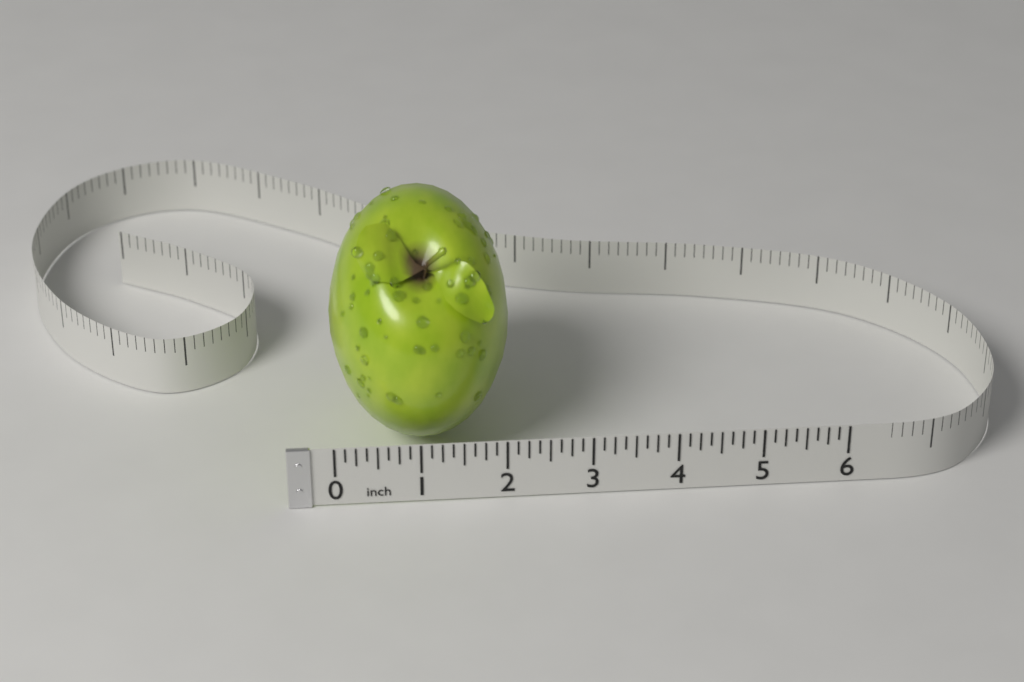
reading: 2.125 in
